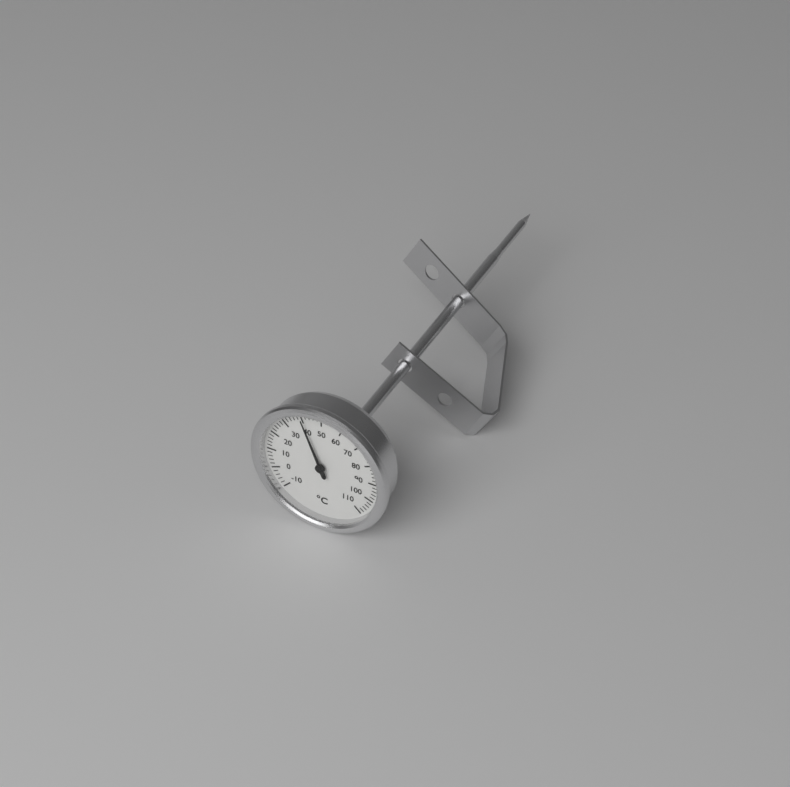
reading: 40 °C
